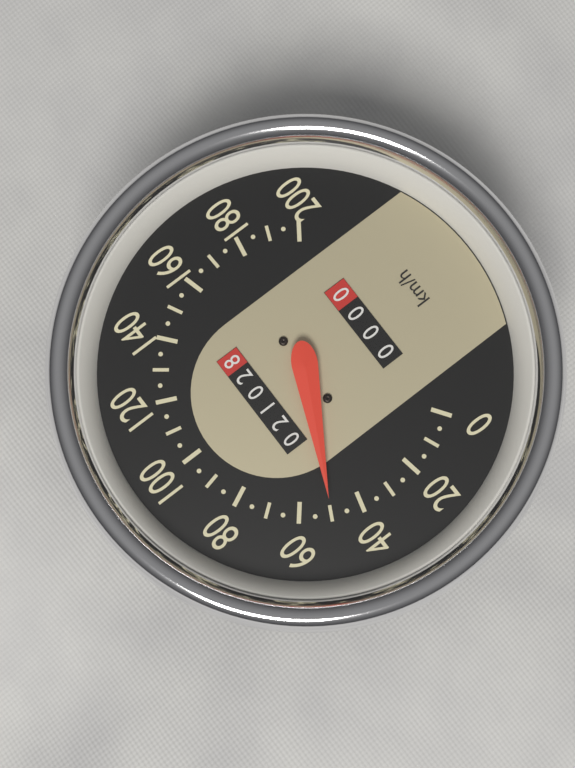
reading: 50 km/h
